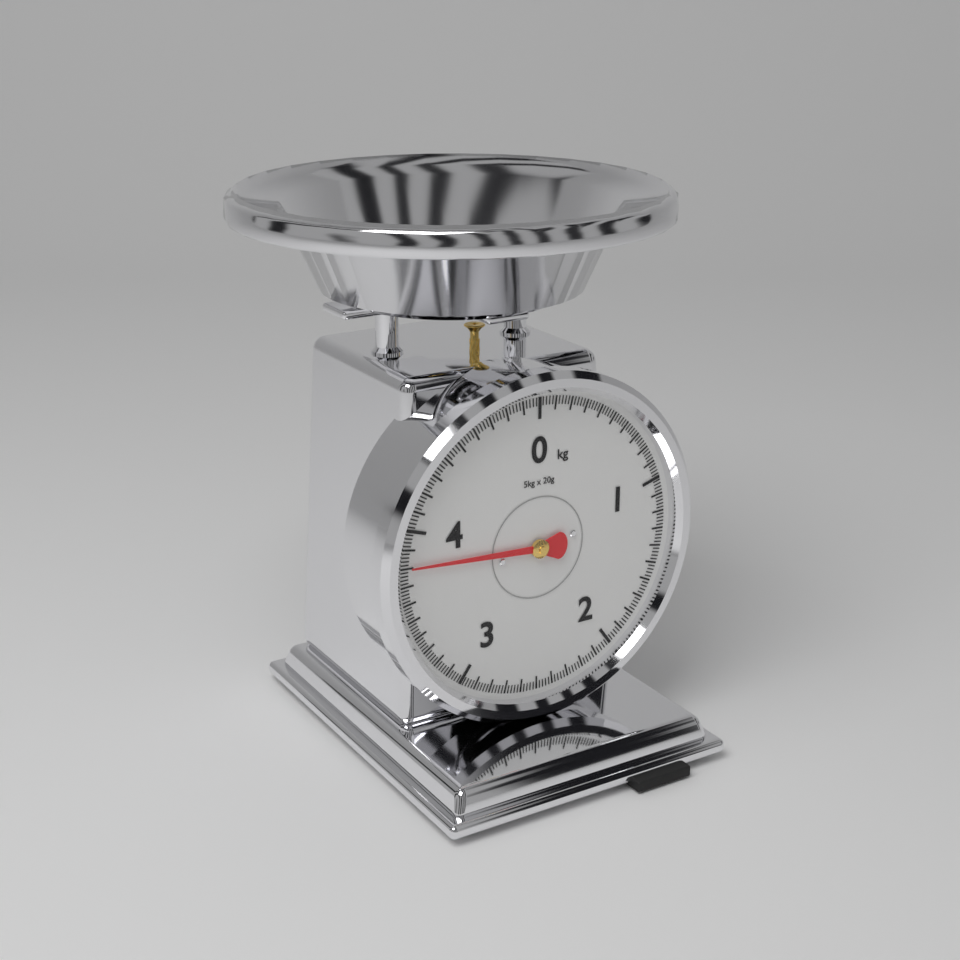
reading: 3.80 kg
